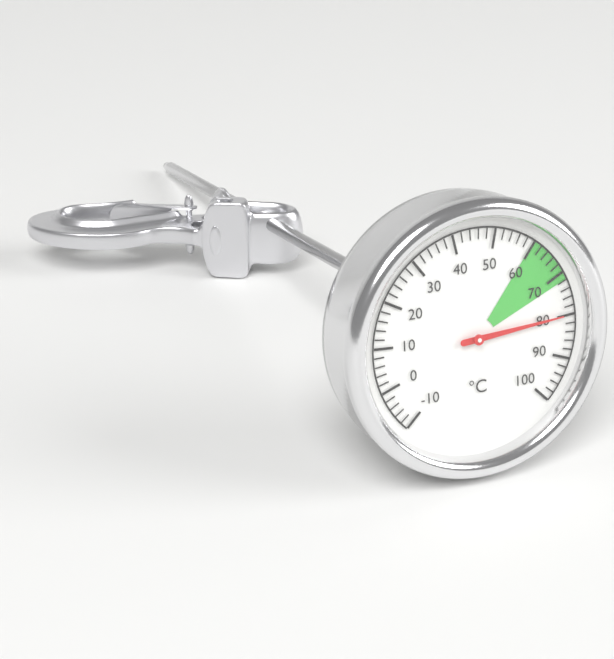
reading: 80 °C
